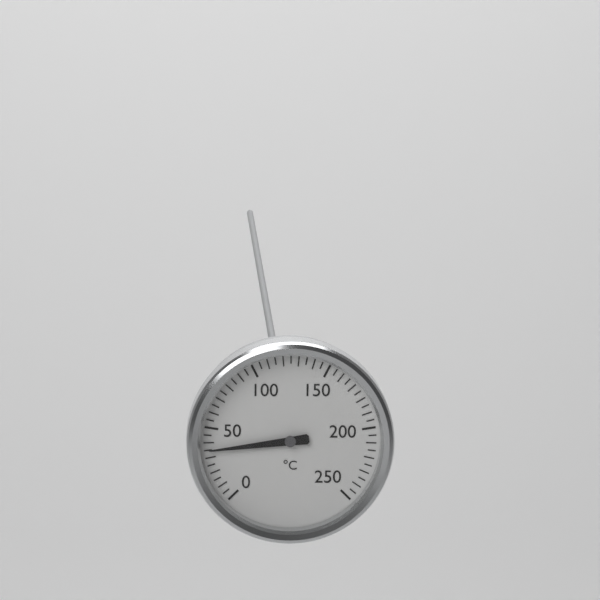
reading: 35 °C
